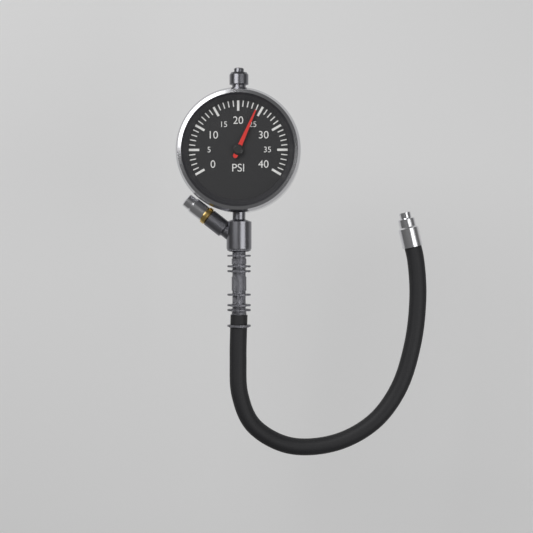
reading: 24 psi
